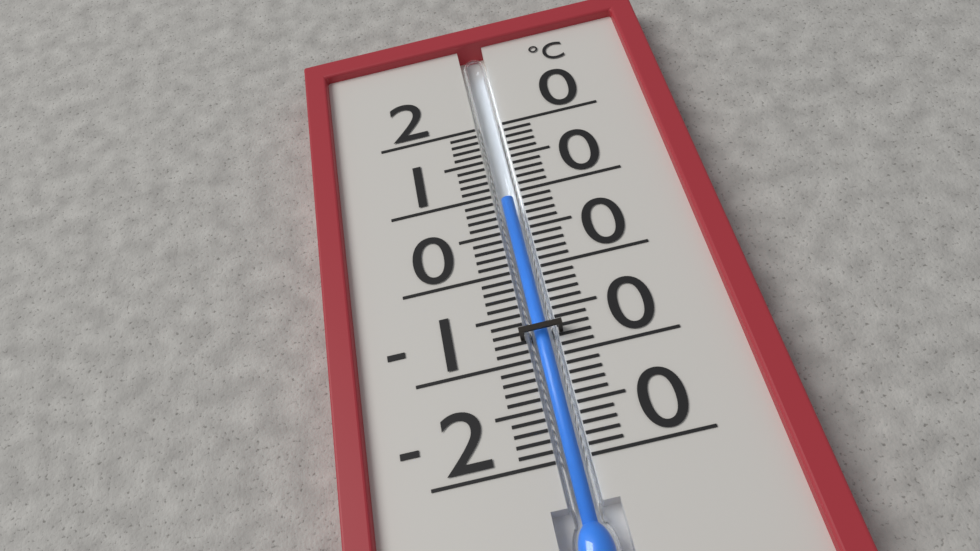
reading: 9 °C
